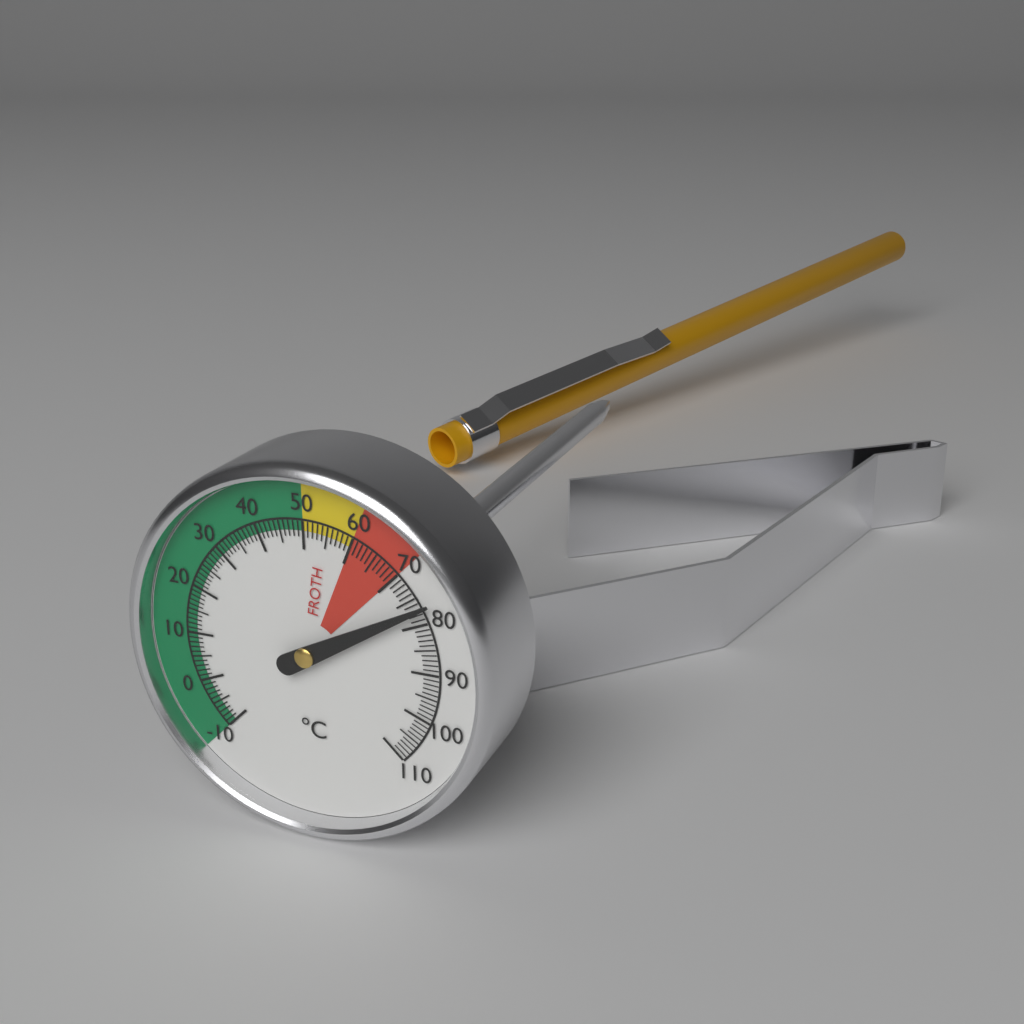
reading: 77 °C
